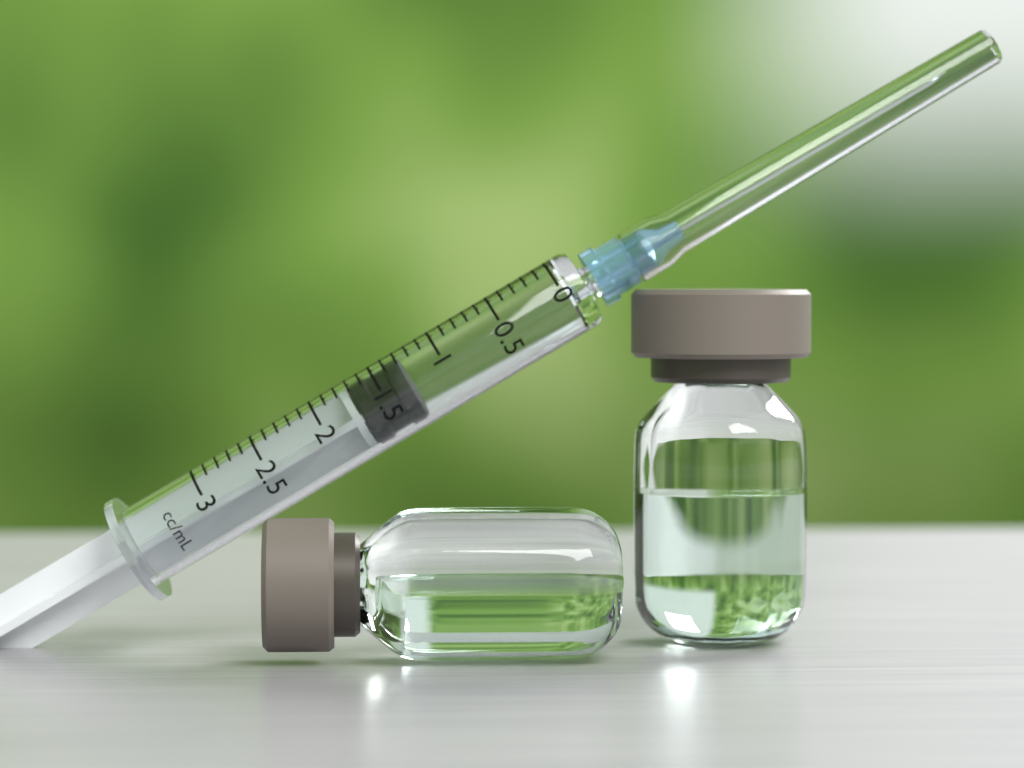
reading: 1.3 mL
